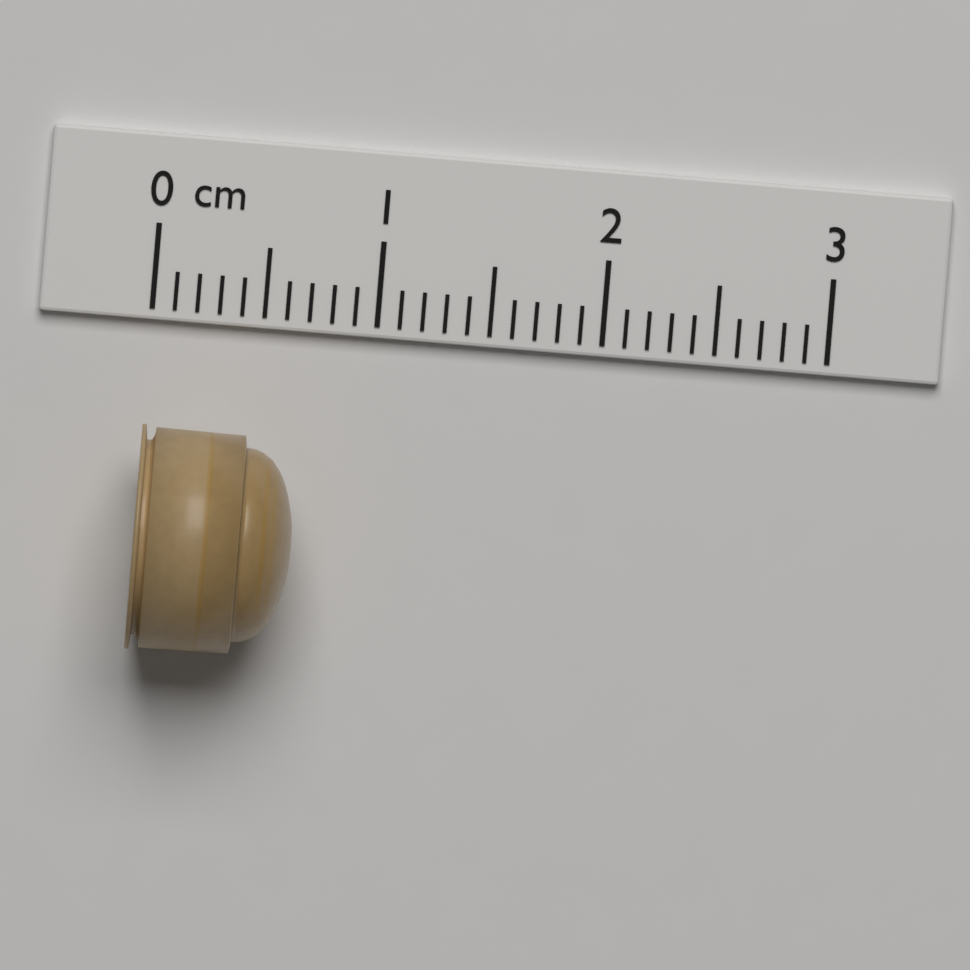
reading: 0.7 cm
